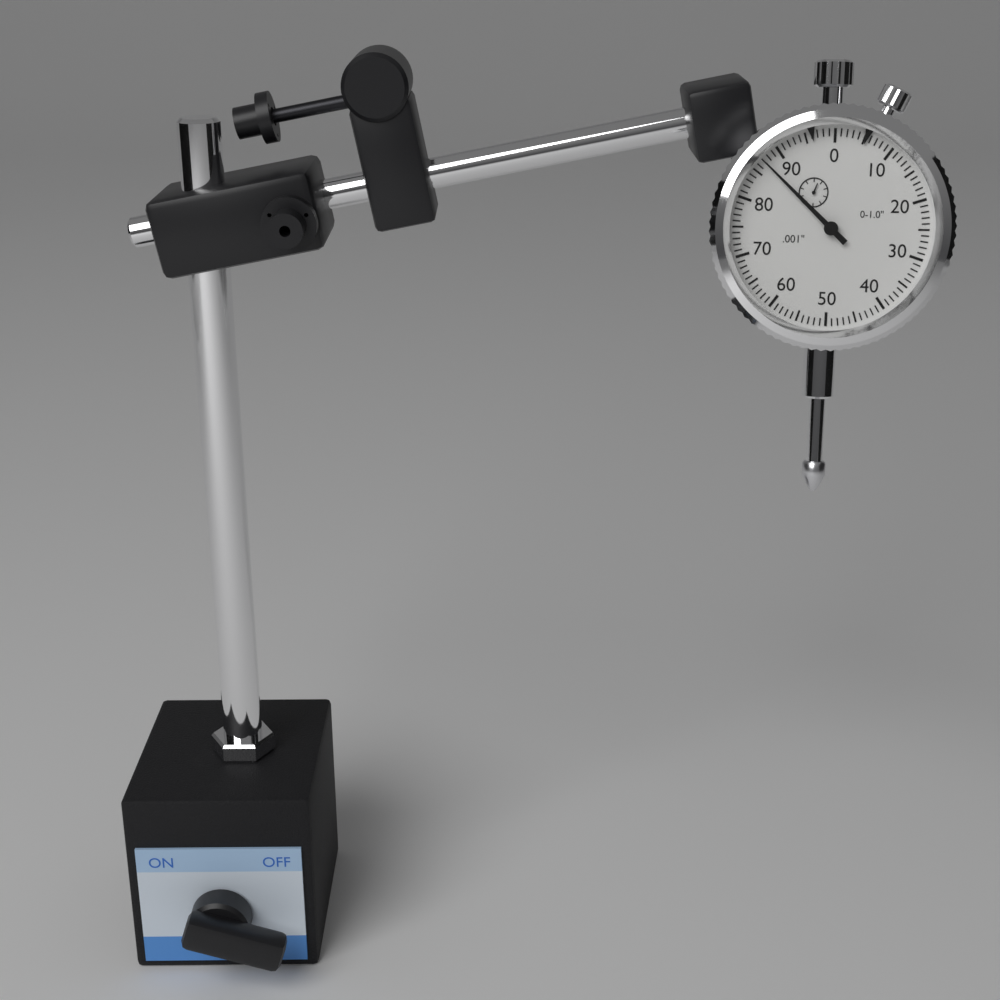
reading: 0.087 in
